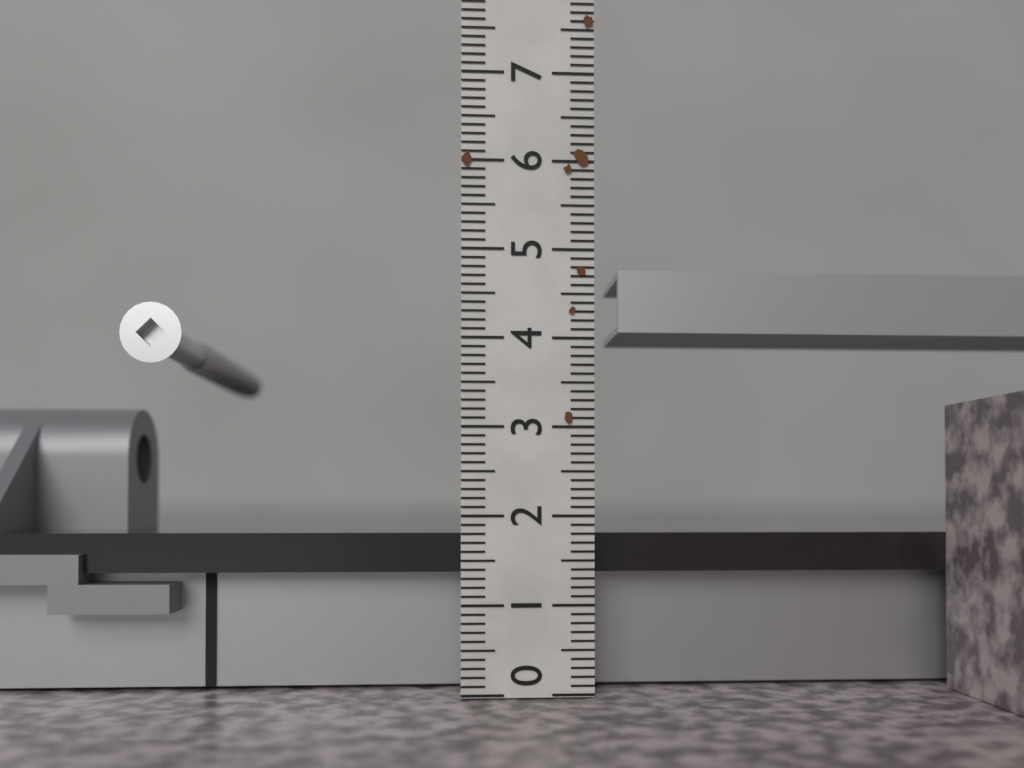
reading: 1.8 (no unit)
